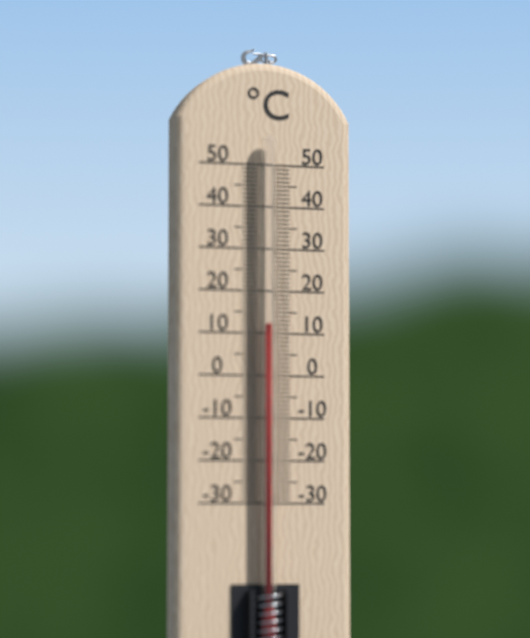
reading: 12 °C
